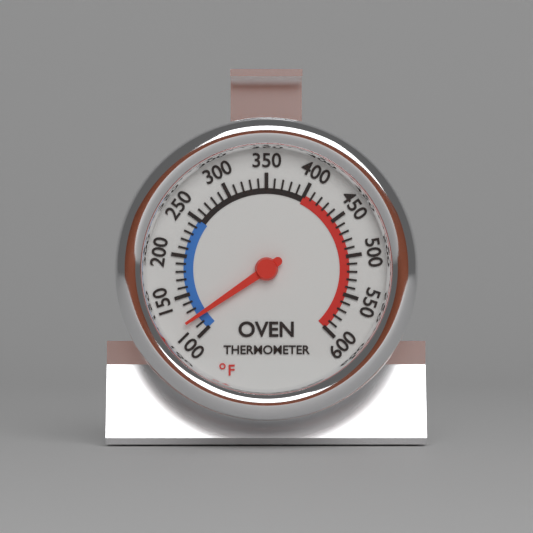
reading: 120 °F
